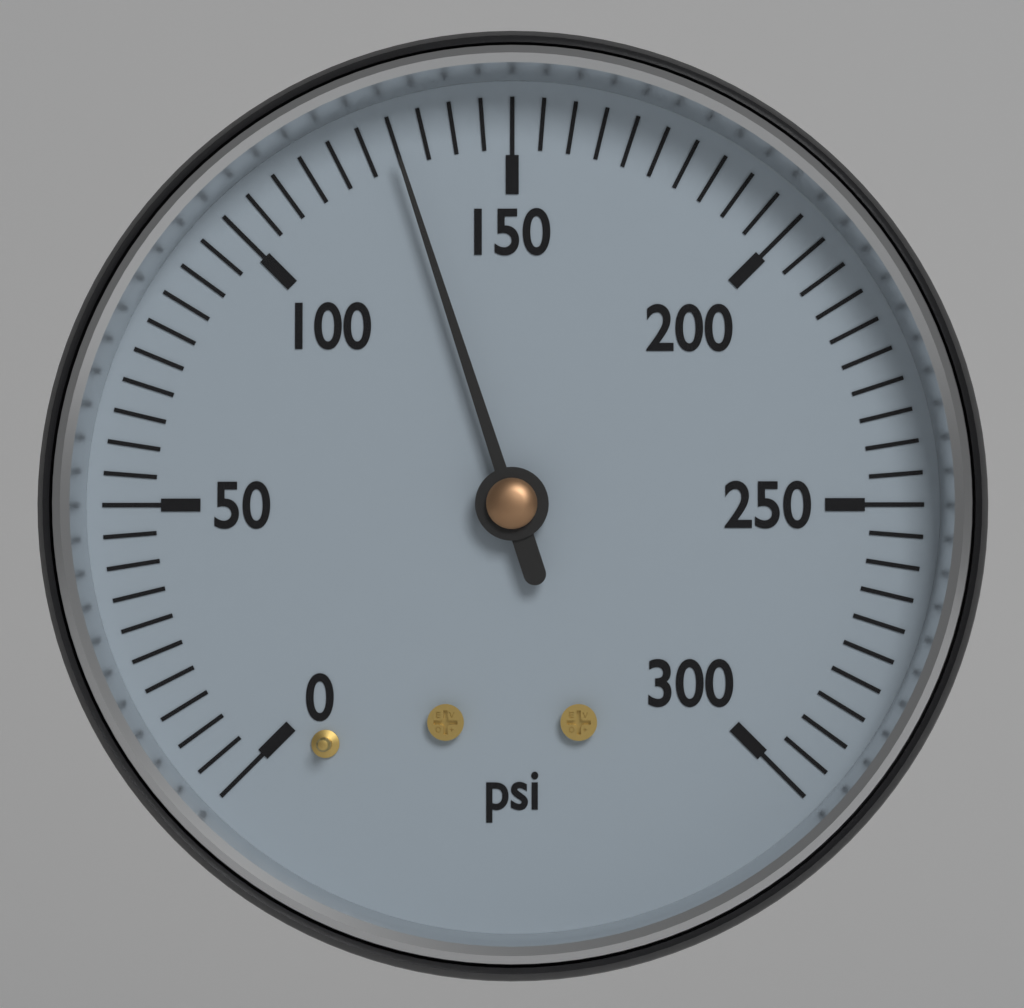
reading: 130 psi
